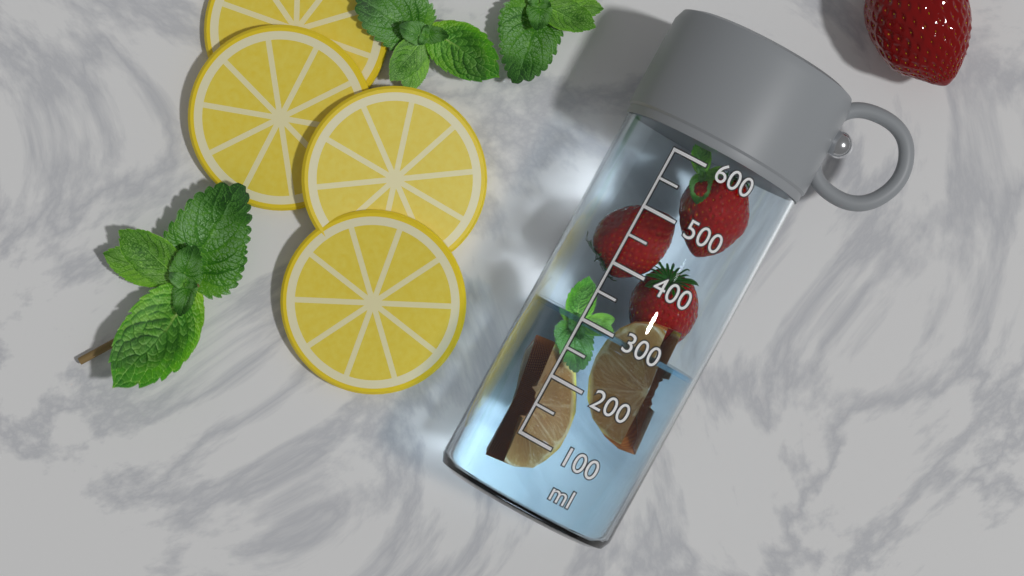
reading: 300 ml
